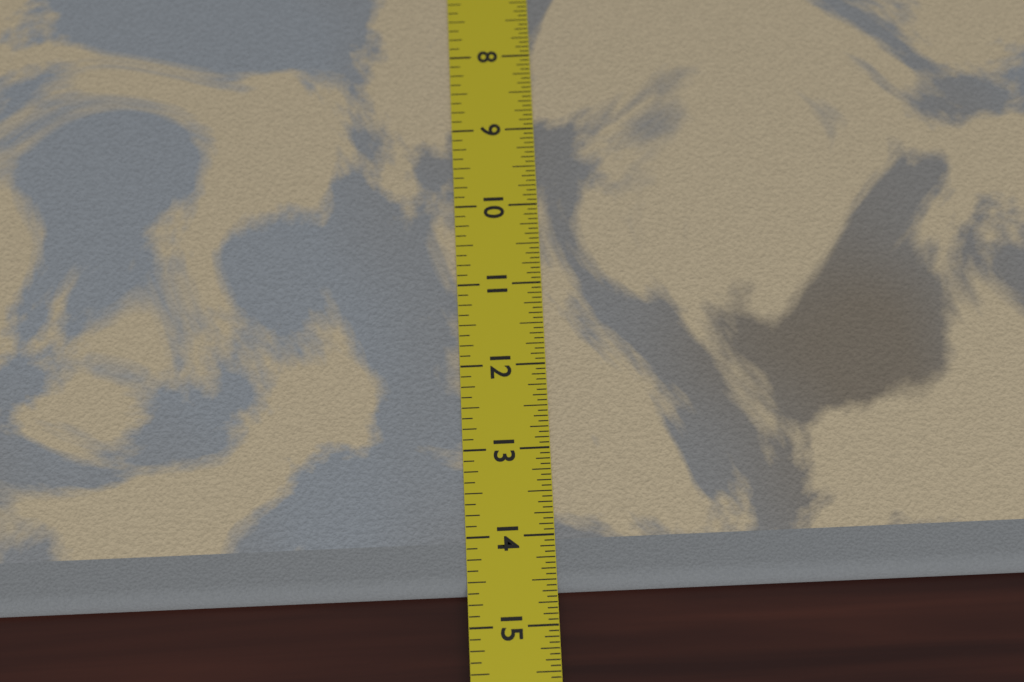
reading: 14.6250 in
